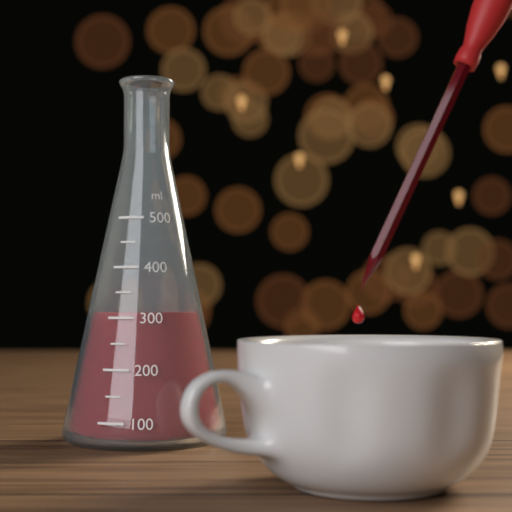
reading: 310 ml
